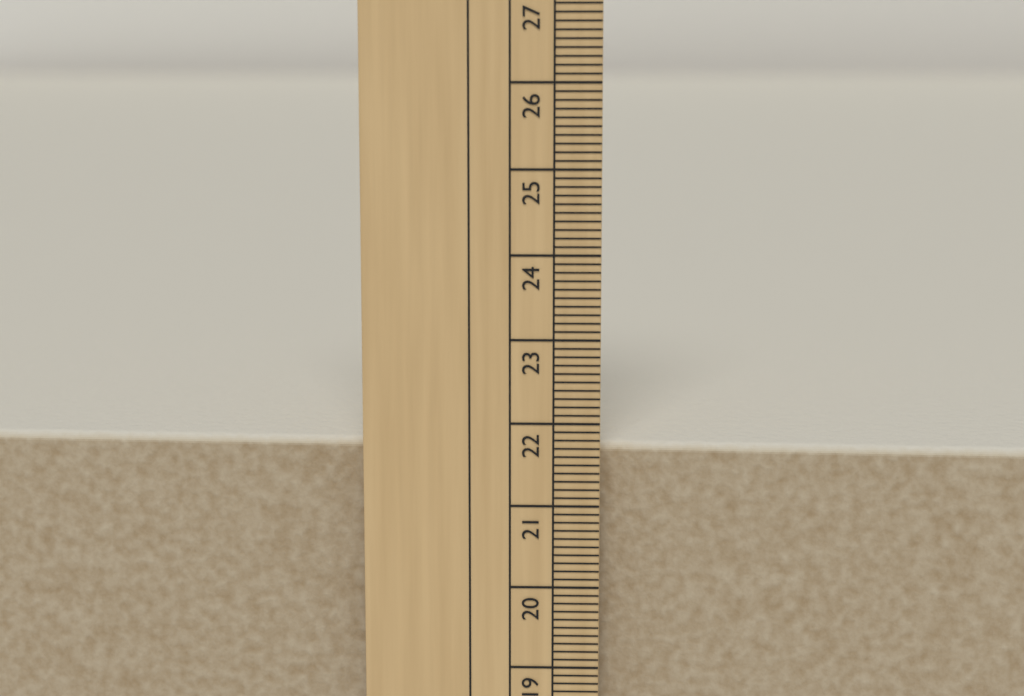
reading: 21.7 cm
